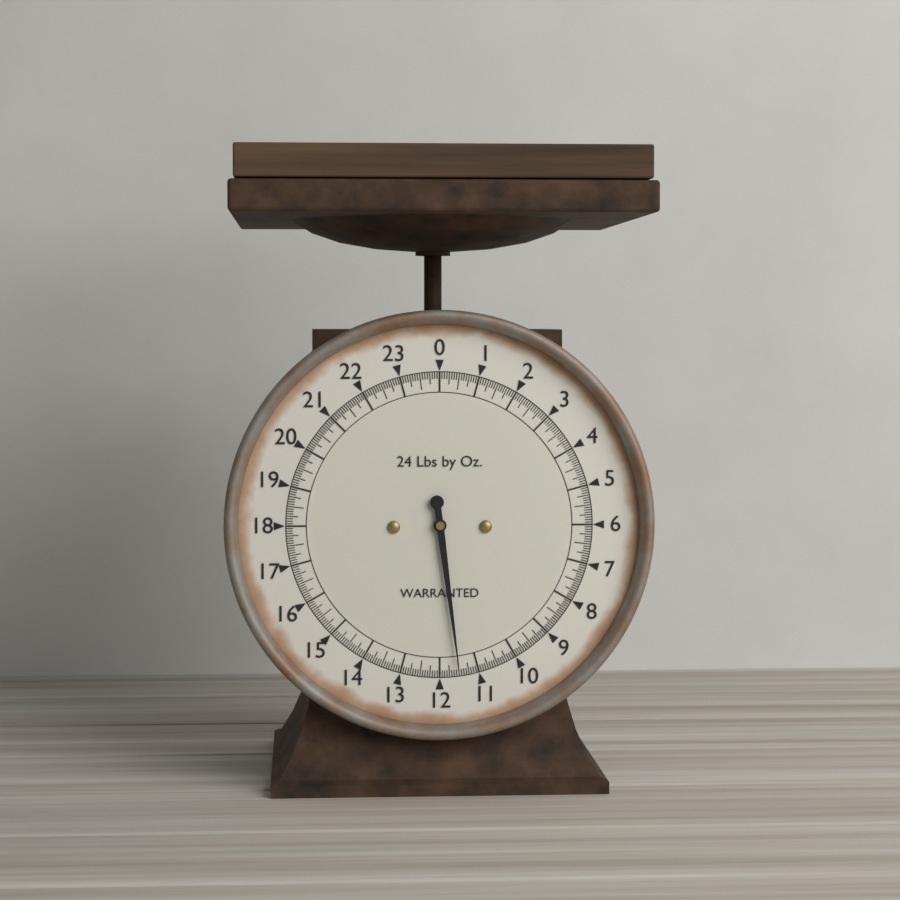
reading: 11.5000 lb
